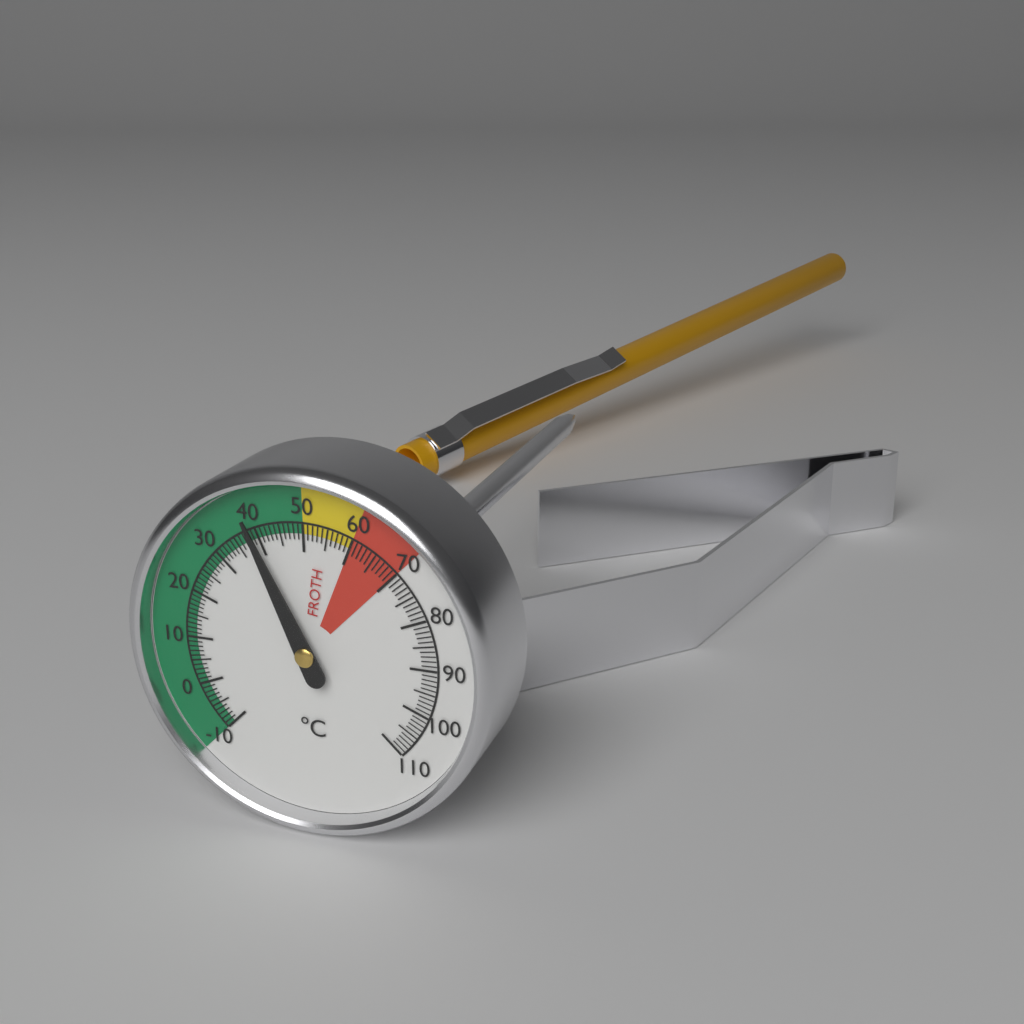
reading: 39 °C
